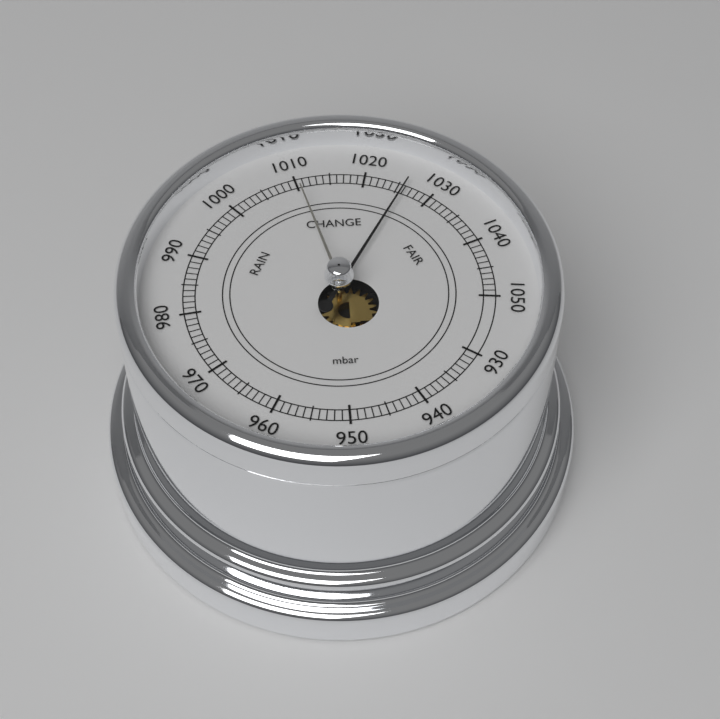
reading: 1026 mbar
